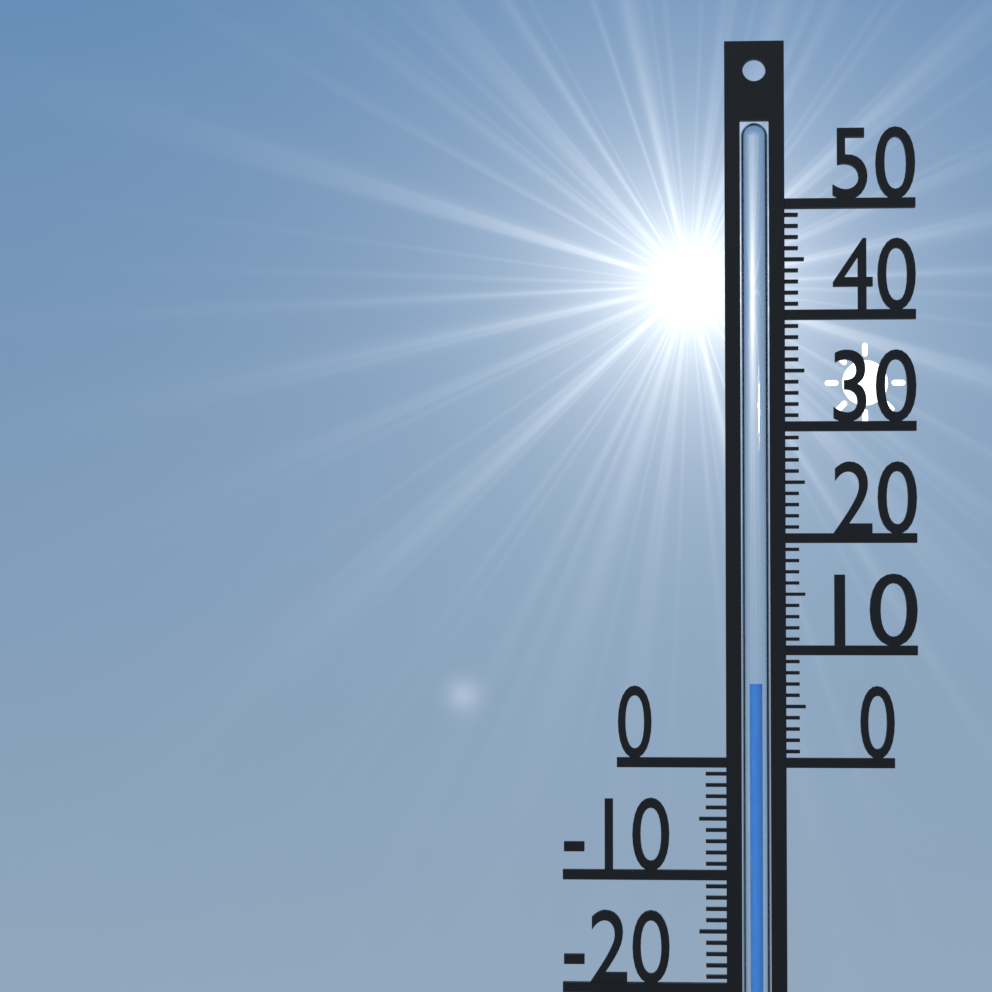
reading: 7 °C
